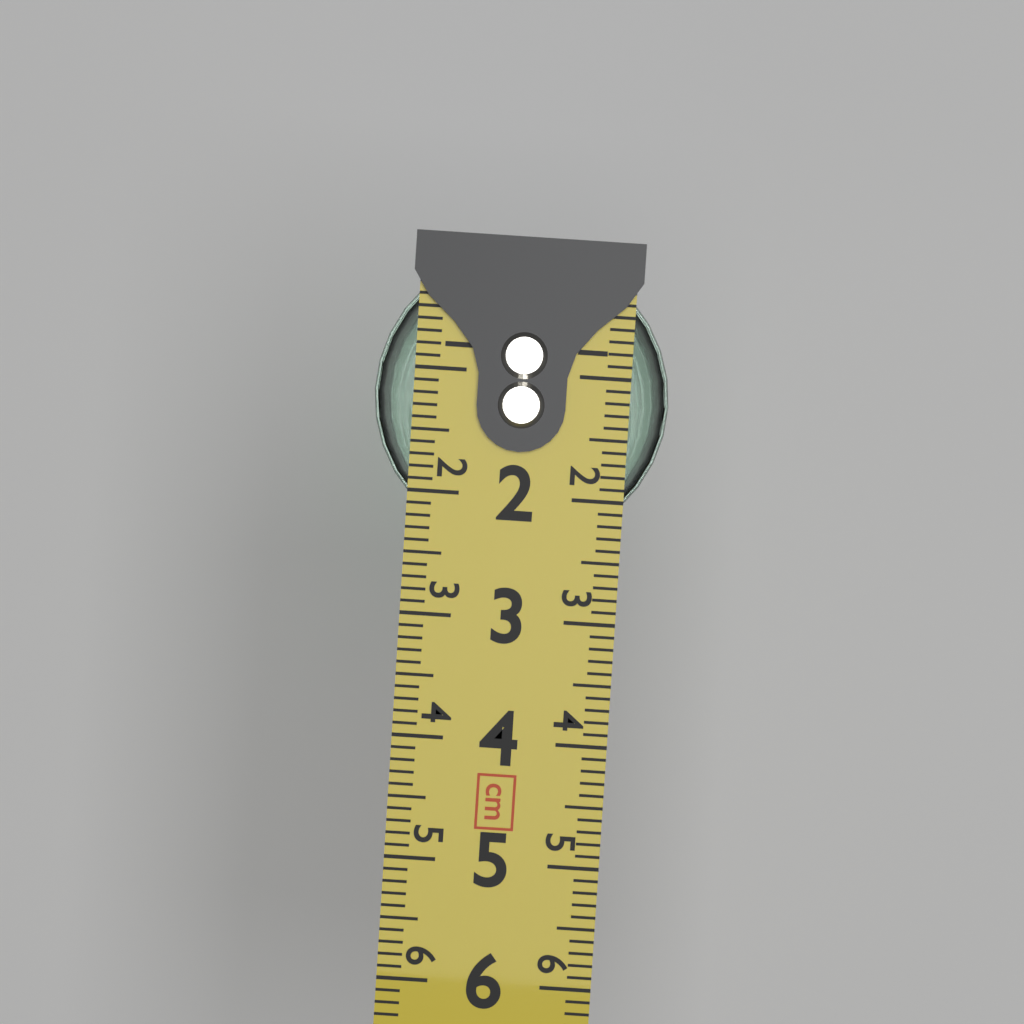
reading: 2.4 cm
